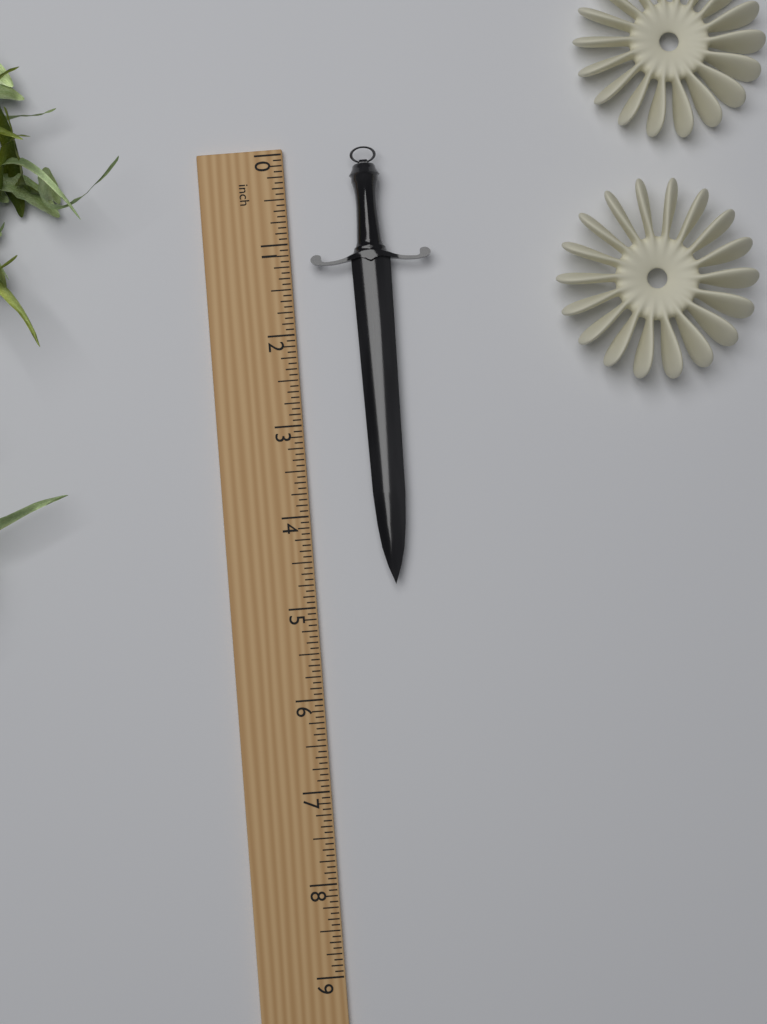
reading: 4.8125 inch
